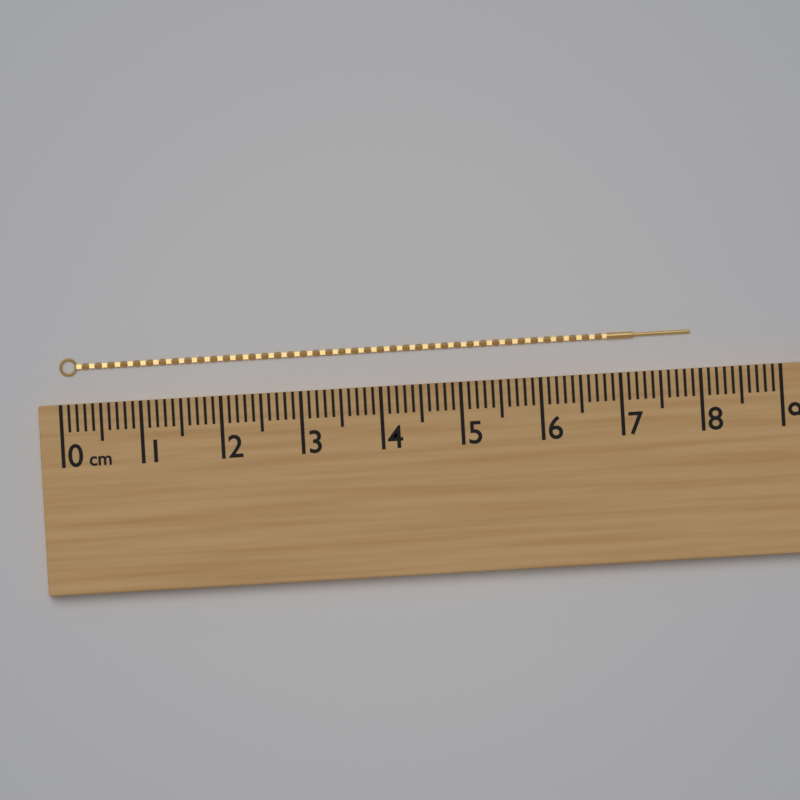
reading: 7.9 cm
